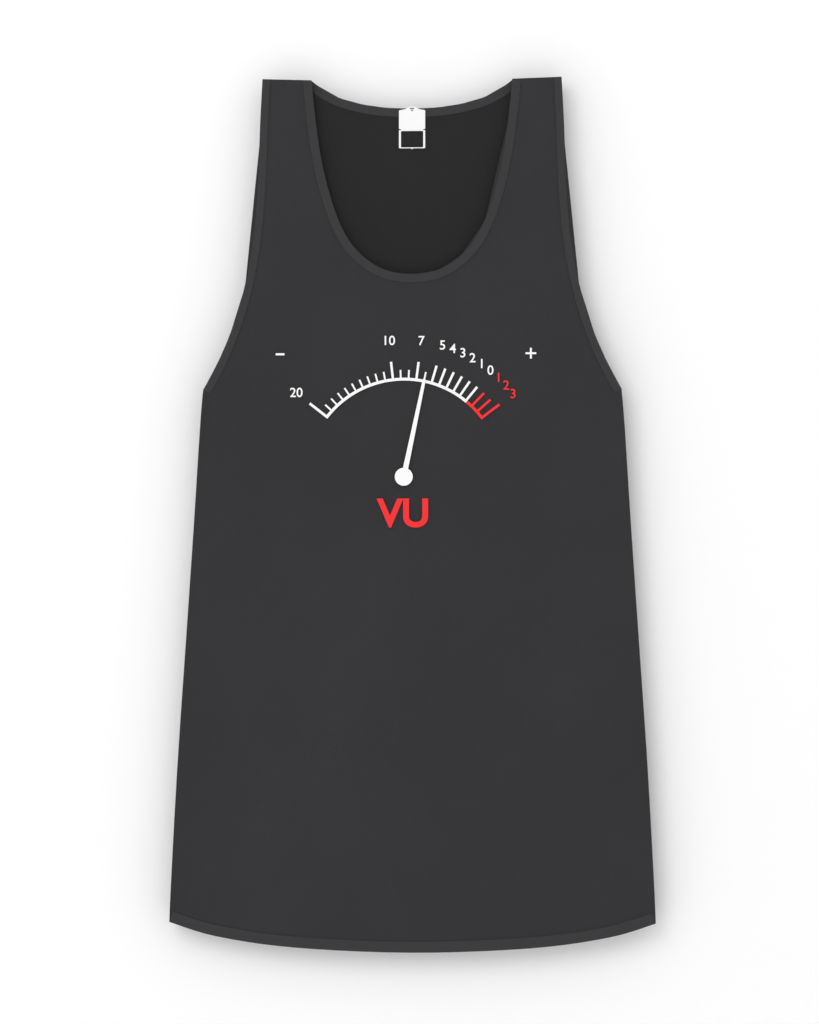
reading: -6 VU
